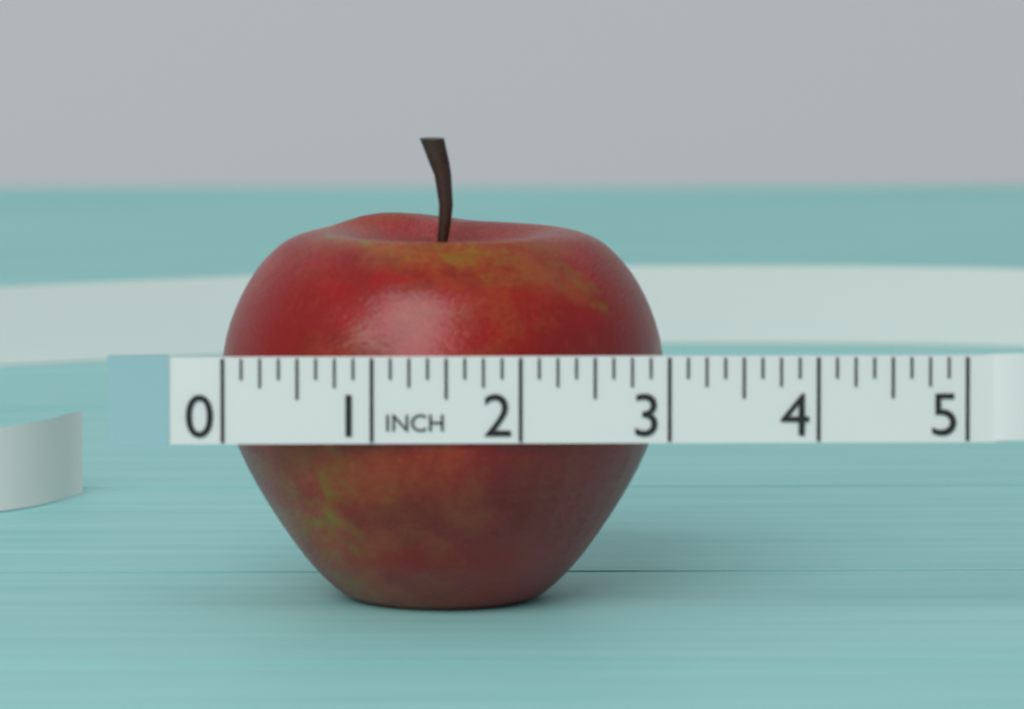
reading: 3.000 in
